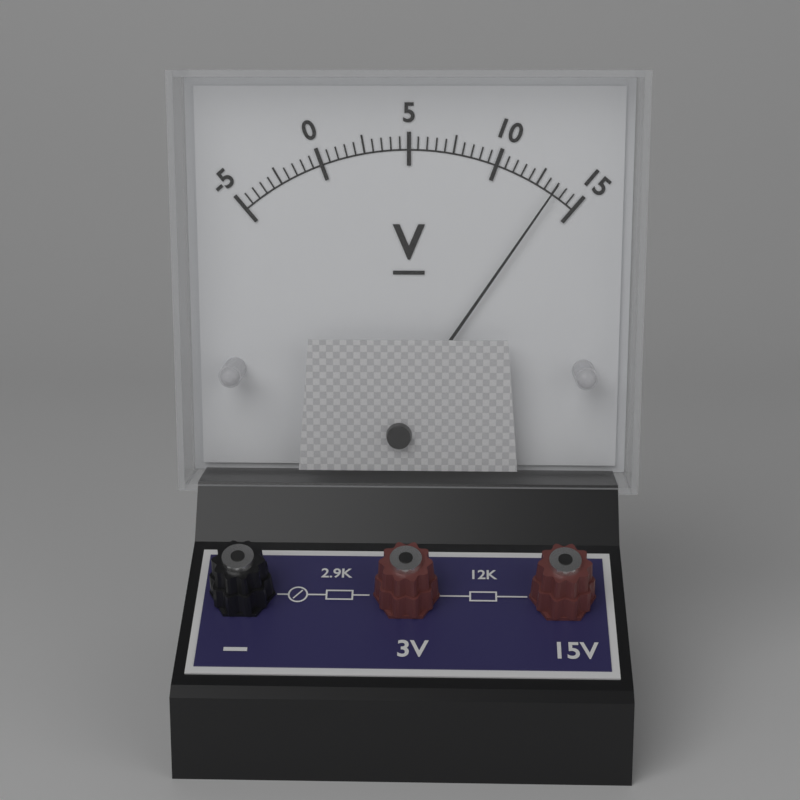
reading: 13.5 V
